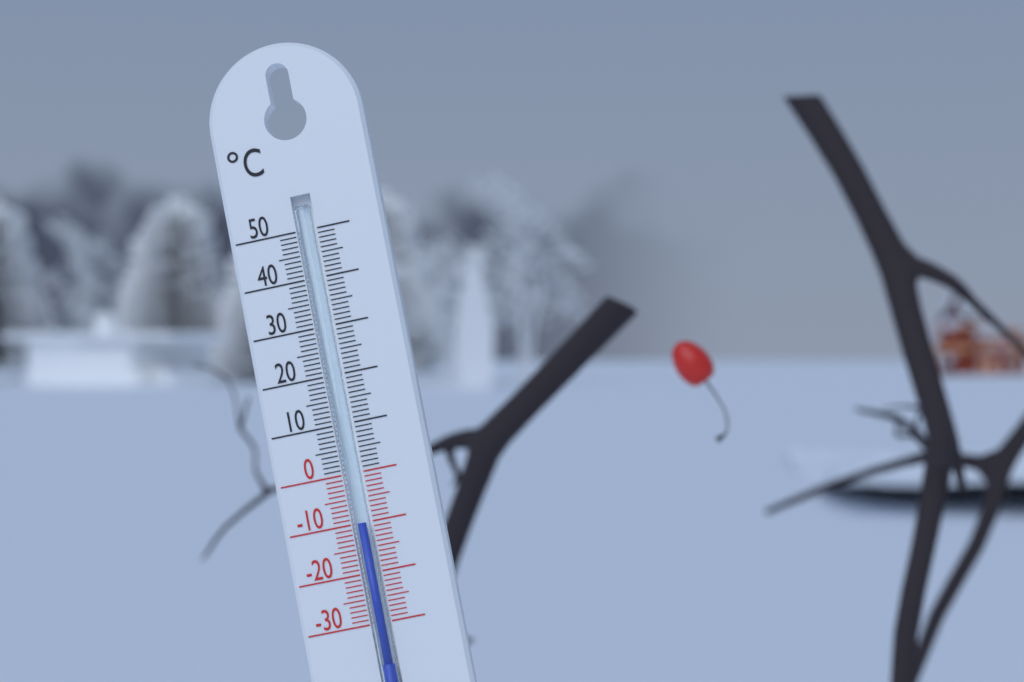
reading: -10 °C
